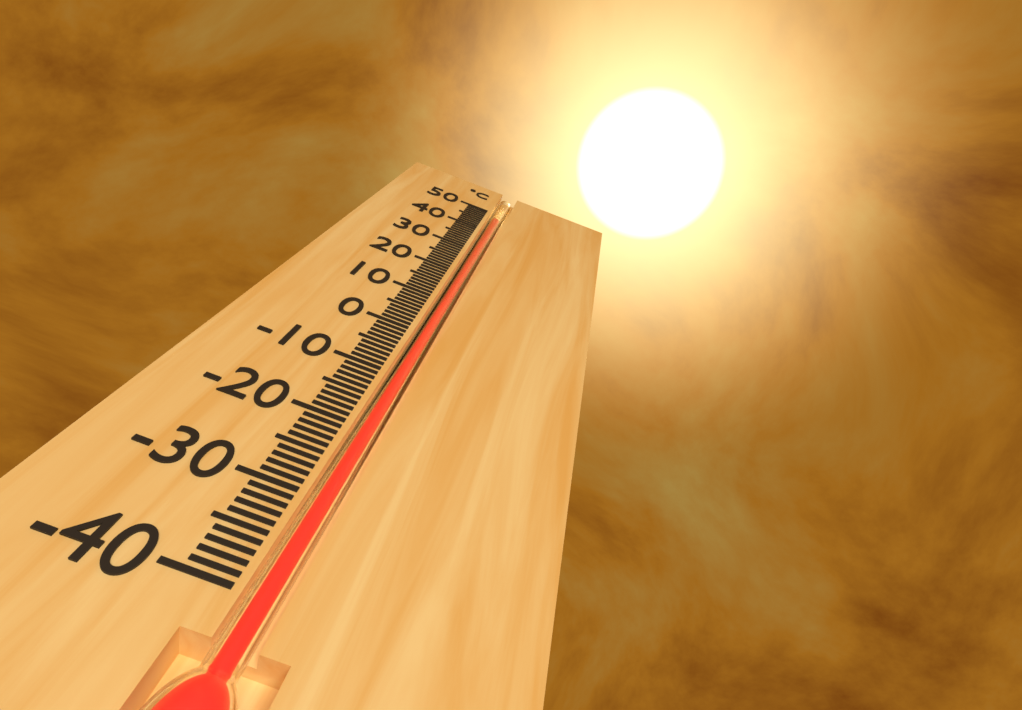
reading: 46 °C
